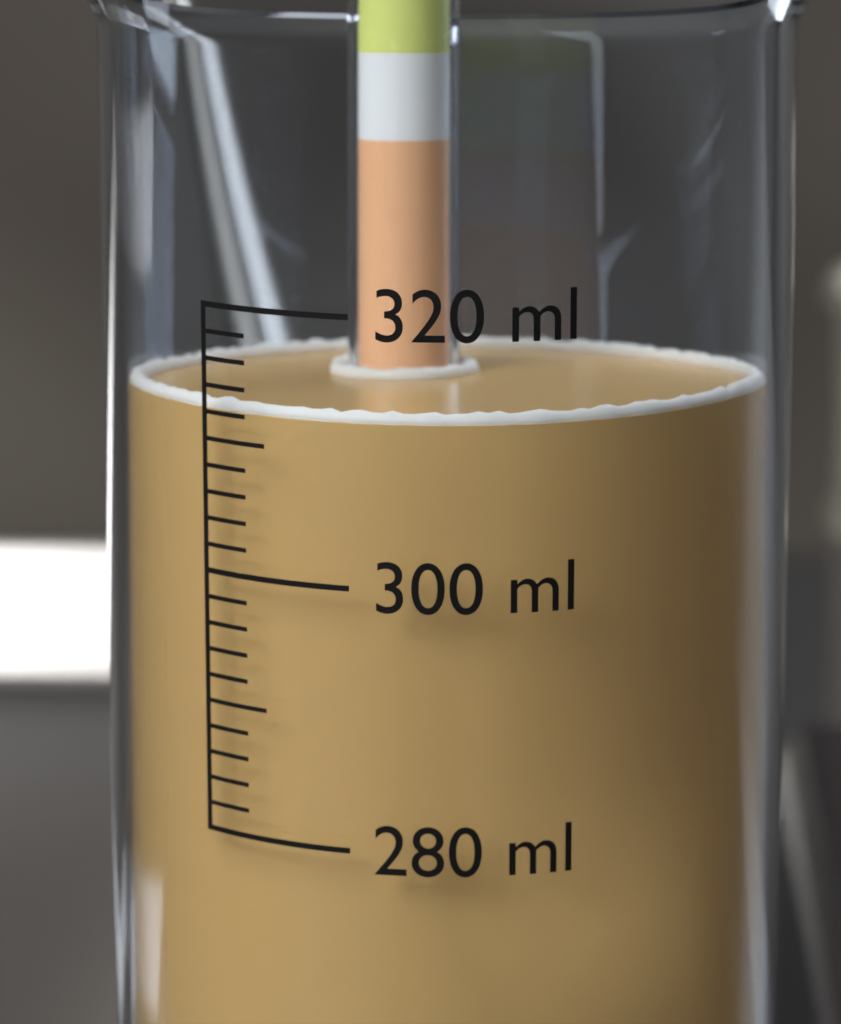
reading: 312 ml
